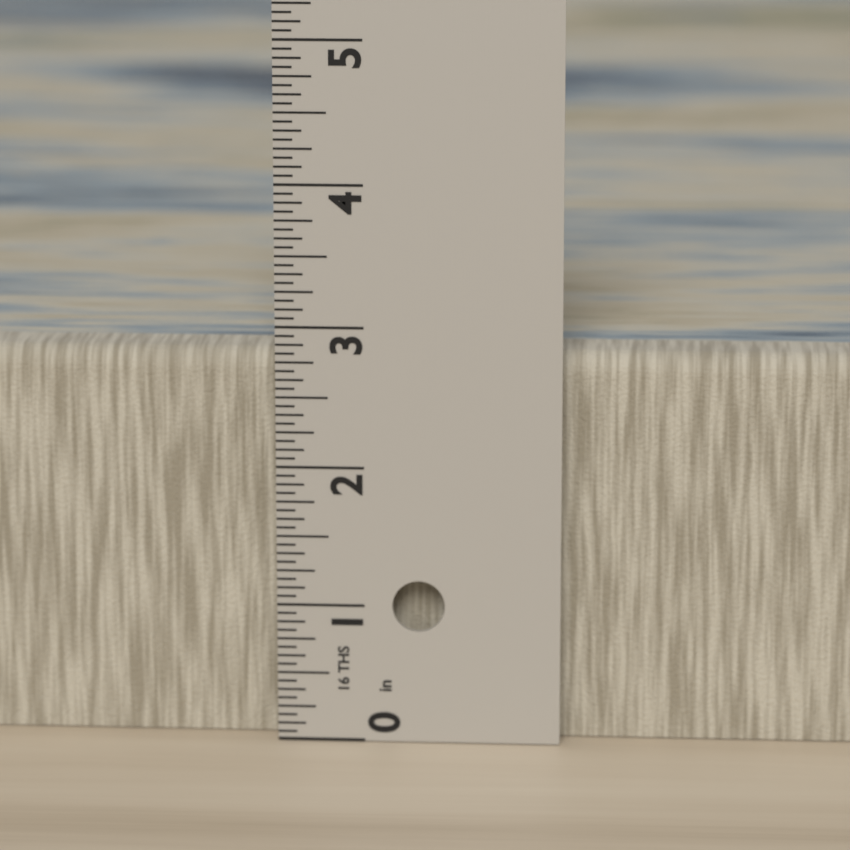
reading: 2.8125 in
